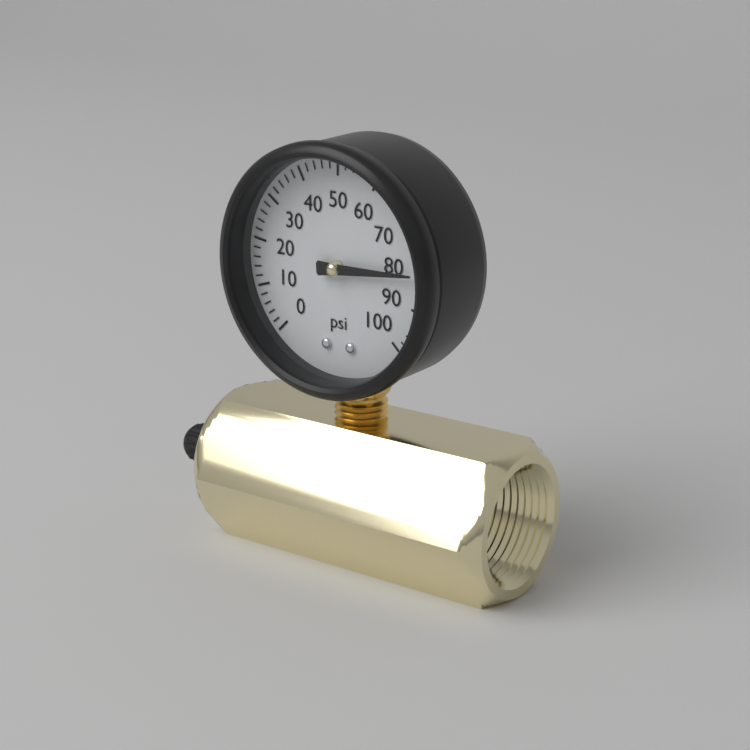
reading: 82 psi
